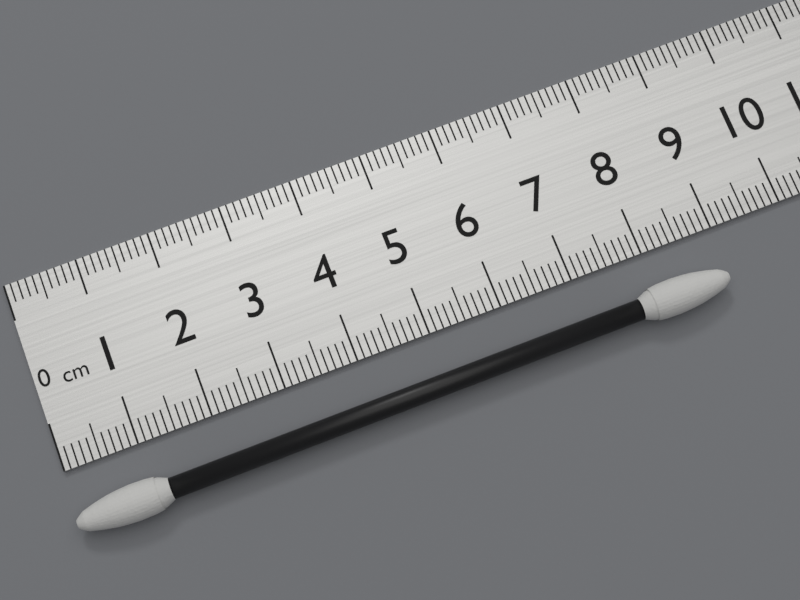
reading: 8.9 cm
